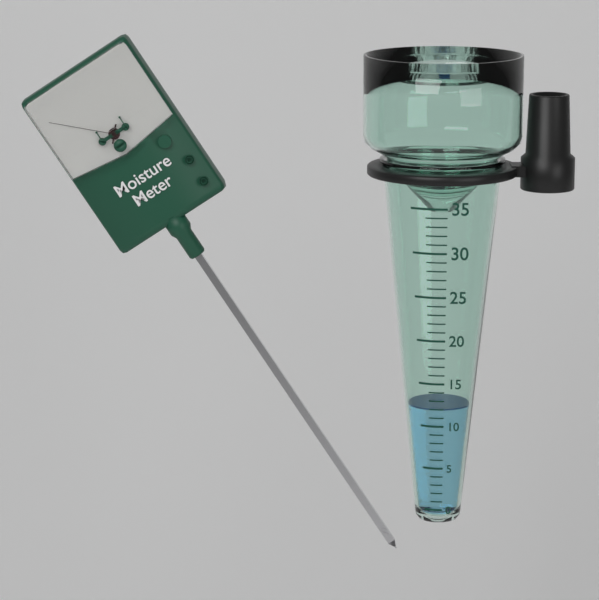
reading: 12 (no unit)
